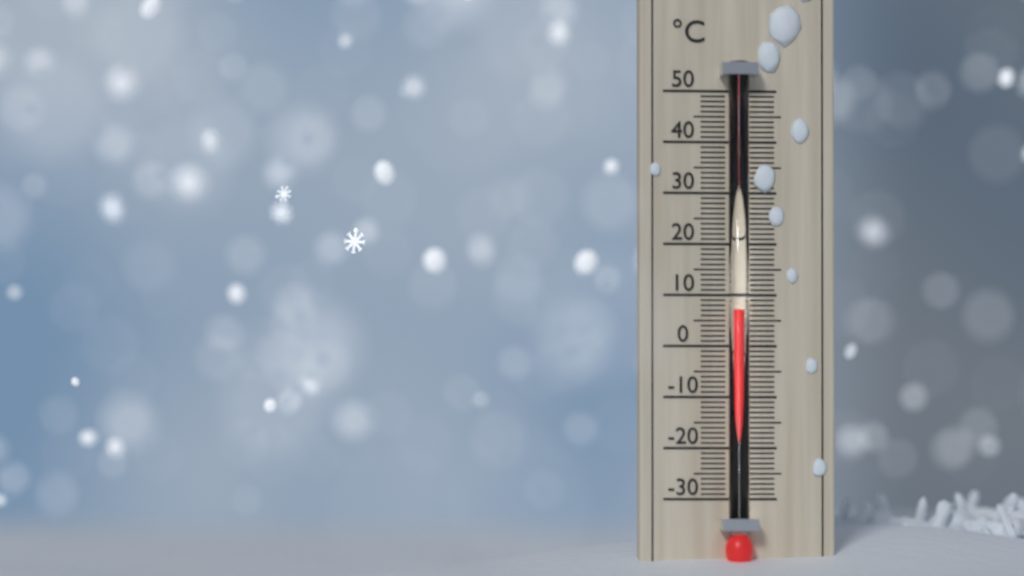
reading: 7 °C
